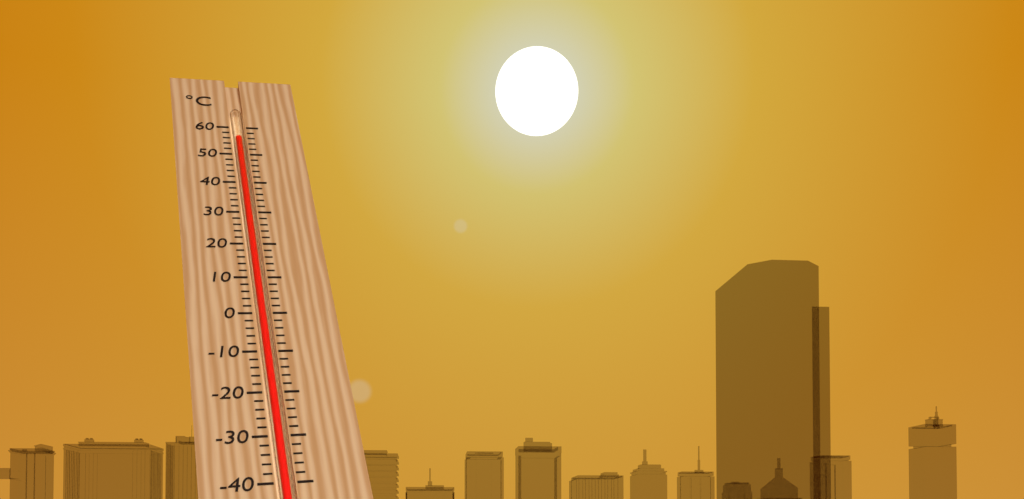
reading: 56 °C
